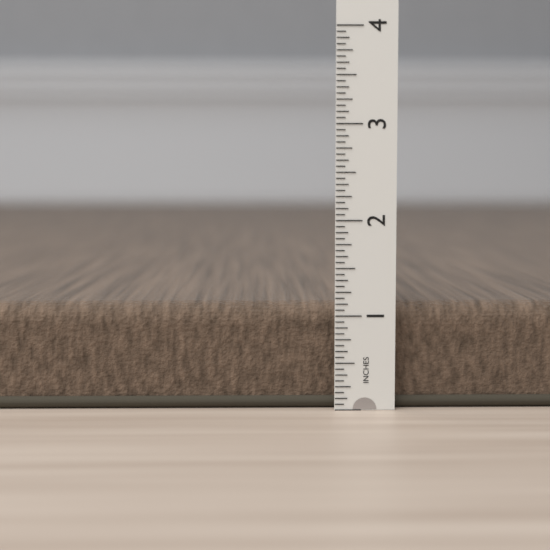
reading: 1.1250 in
